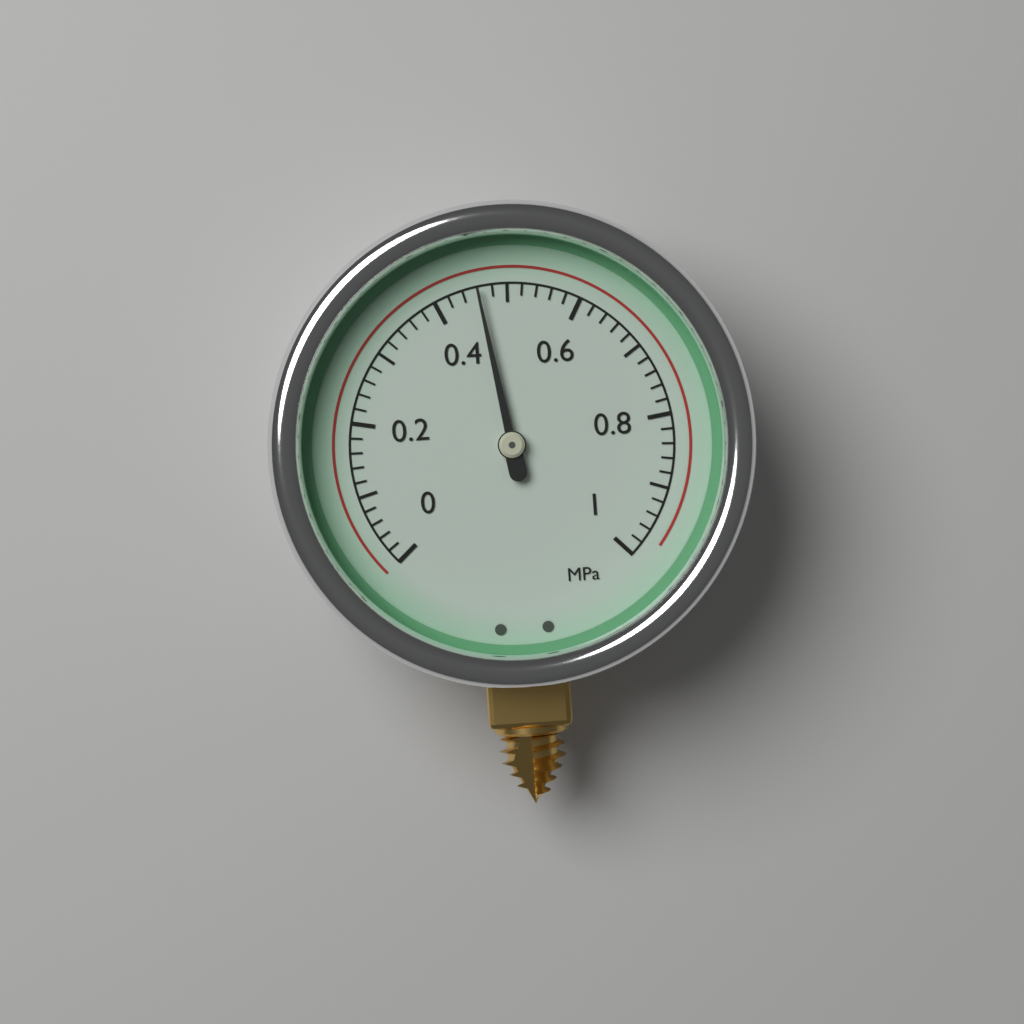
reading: 0.46 MPa
